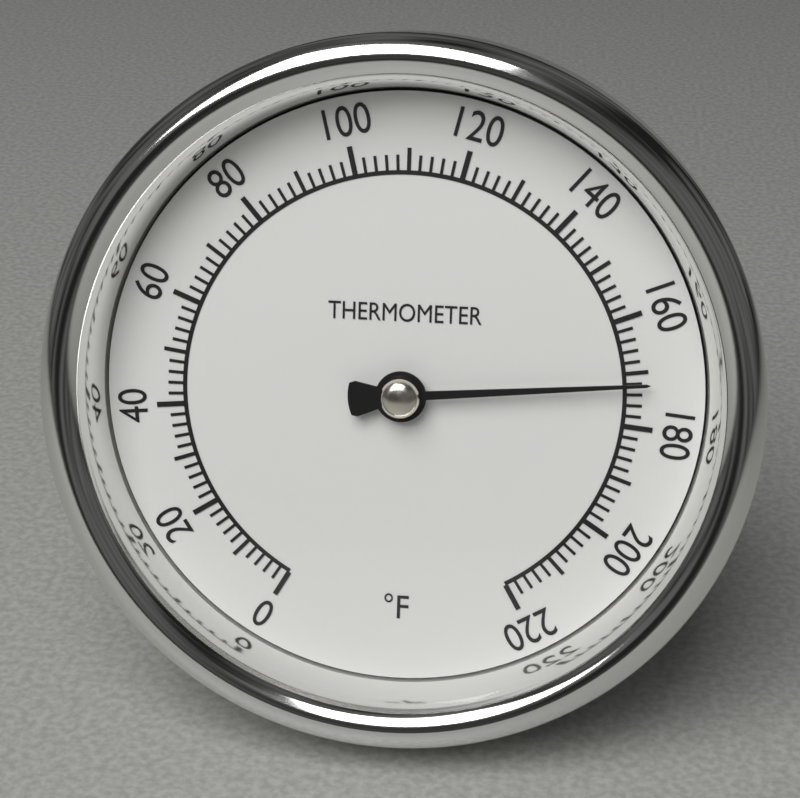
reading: 172 °F
